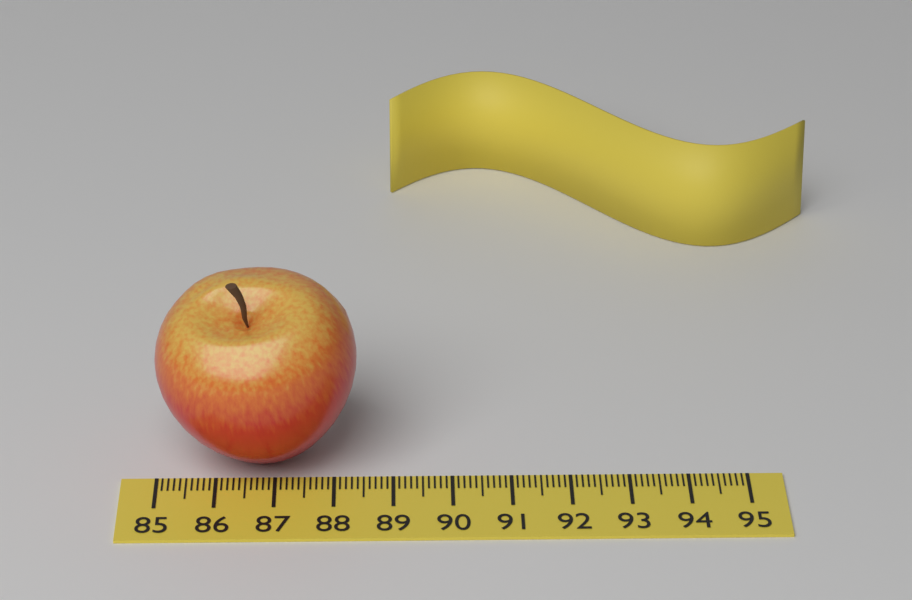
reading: 88.4 (no unit)
